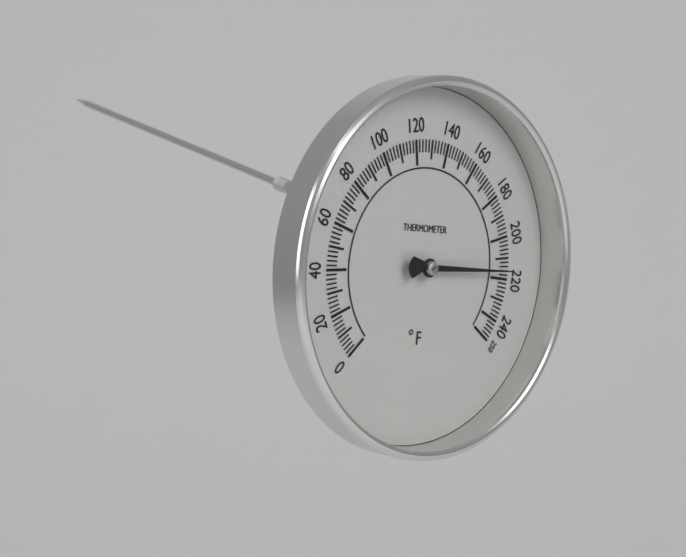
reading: 216 °F
